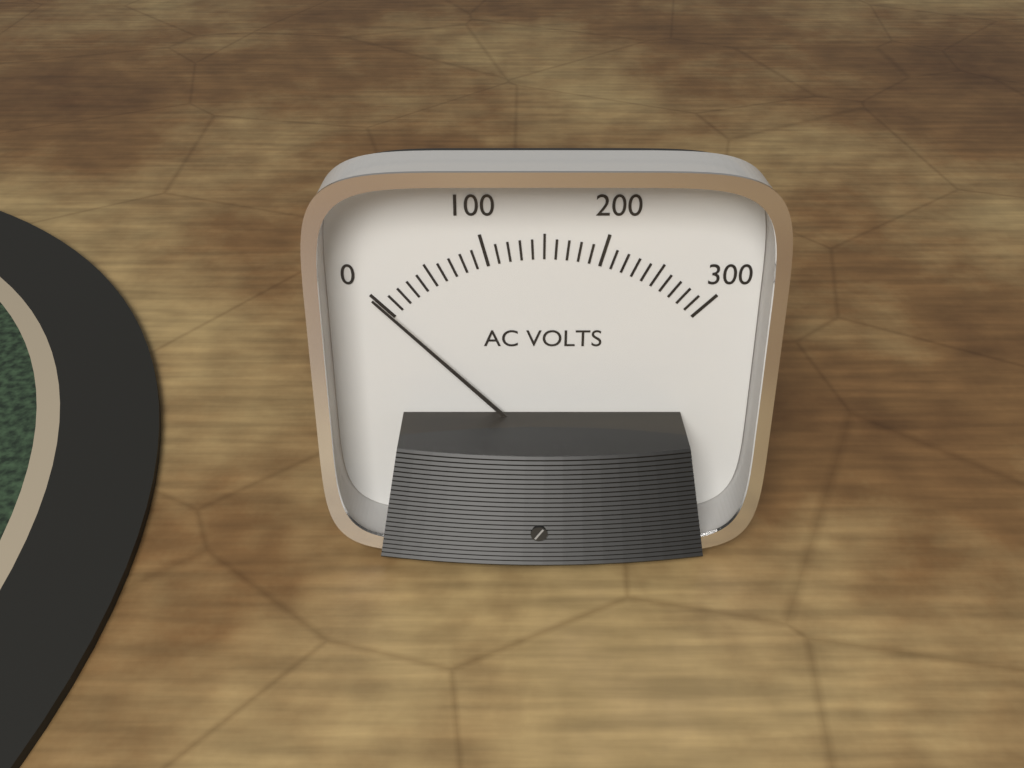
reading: 0 V
